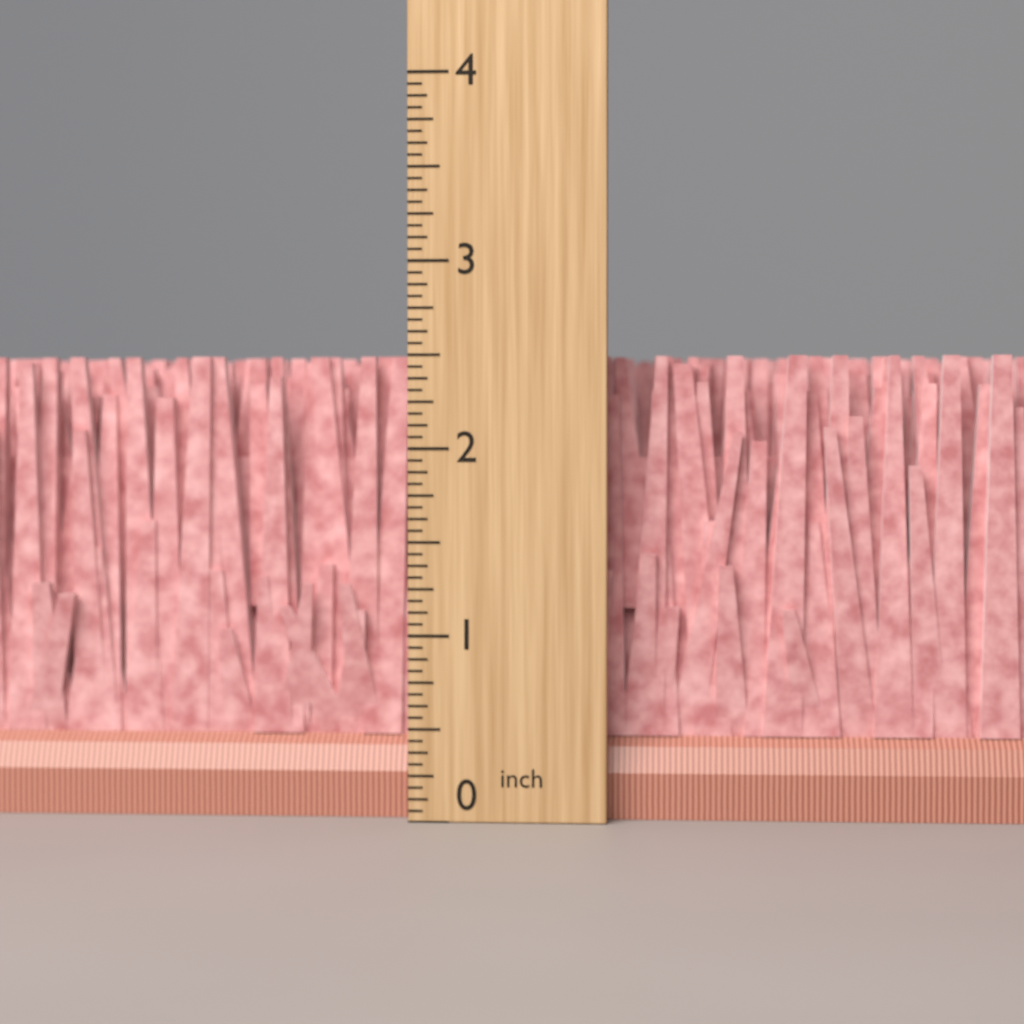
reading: 2.5000 inch
